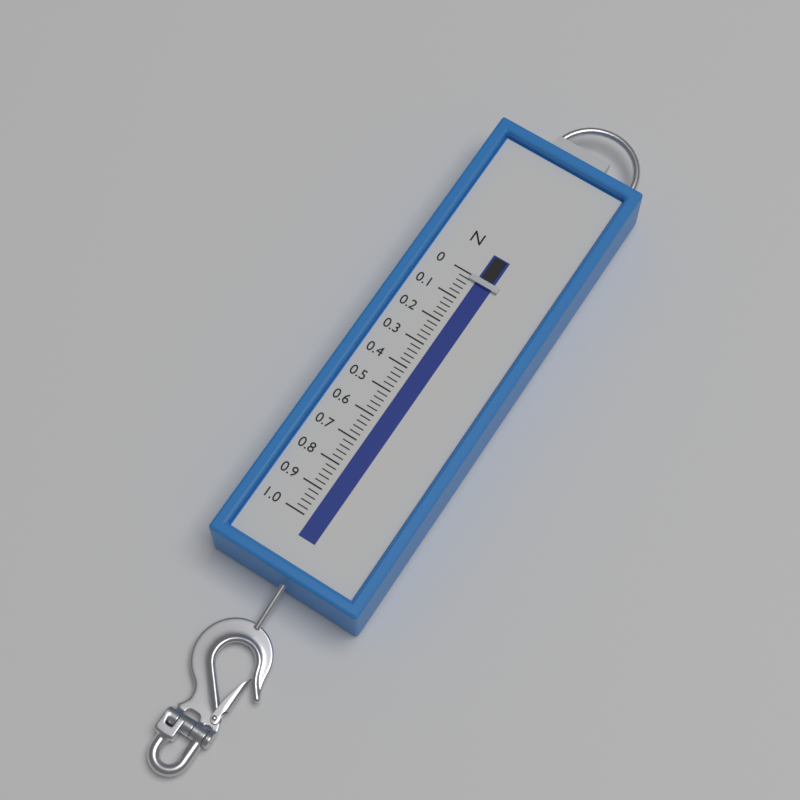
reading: 0.02 N
